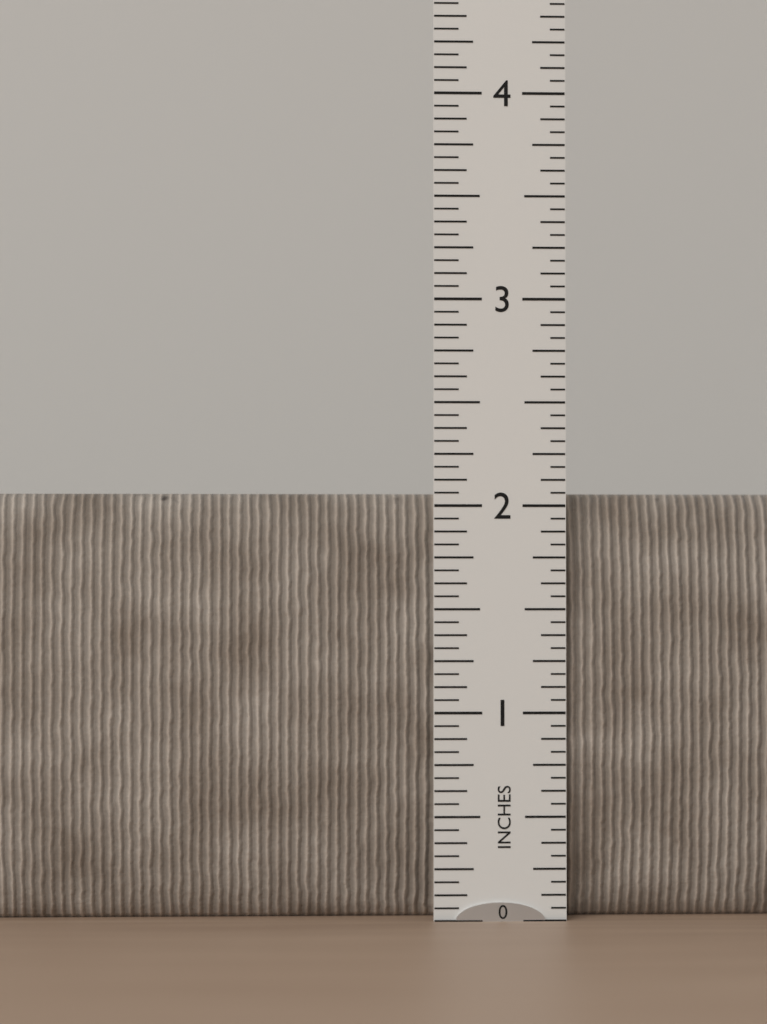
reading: 2.0625 in
